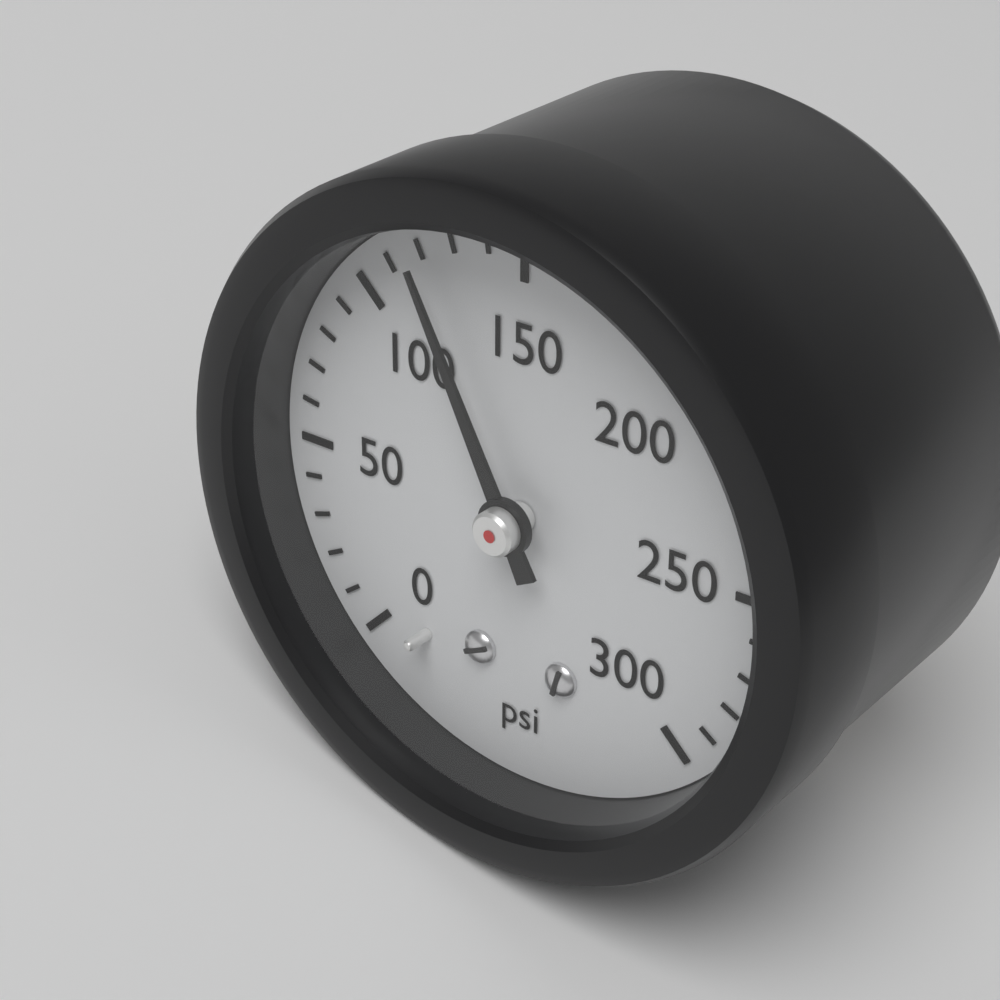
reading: 120 psi
